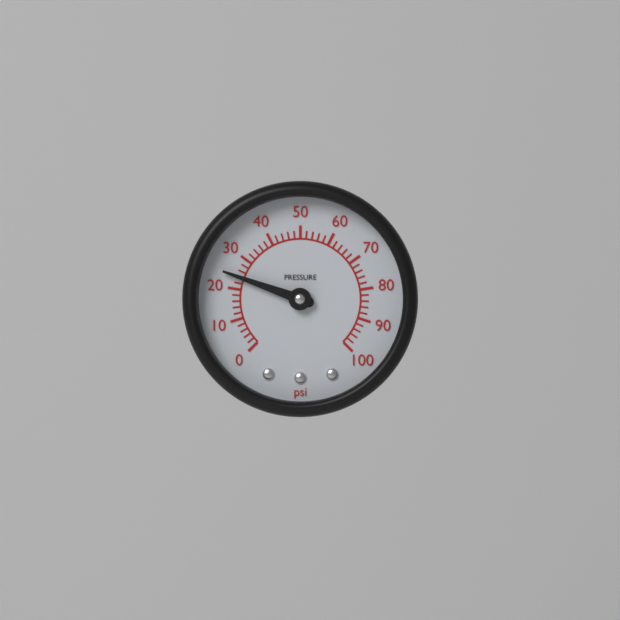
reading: 24 psi
